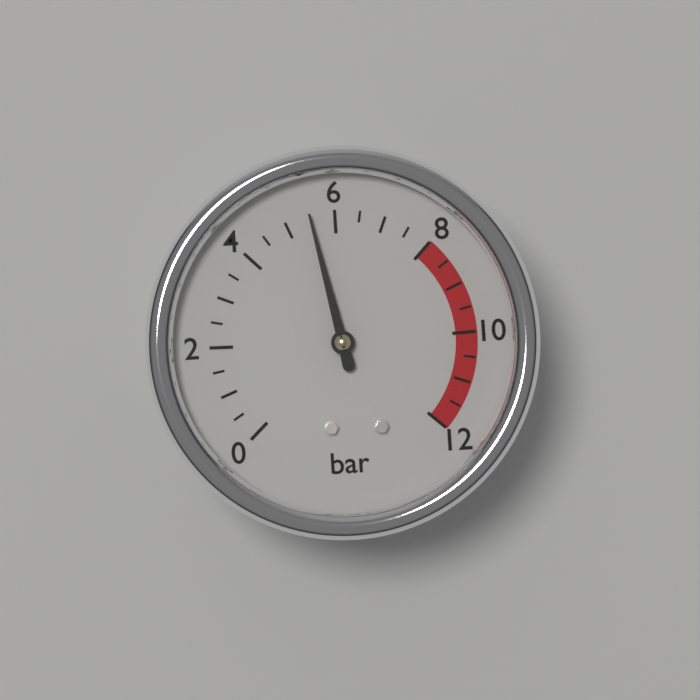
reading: 5.5 bar
